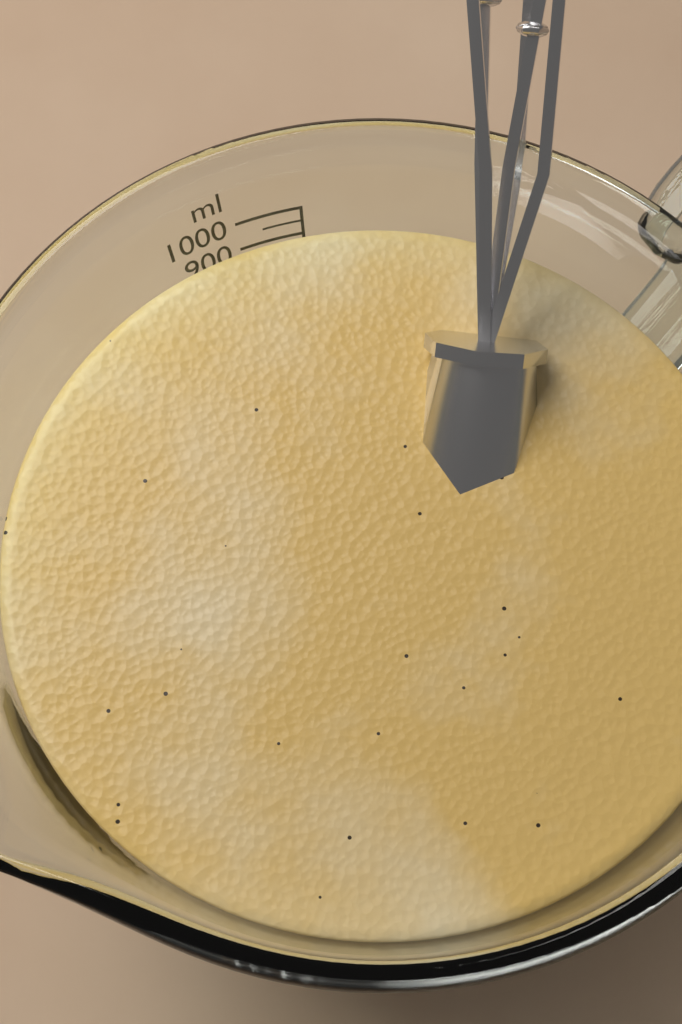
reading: 950 ml
